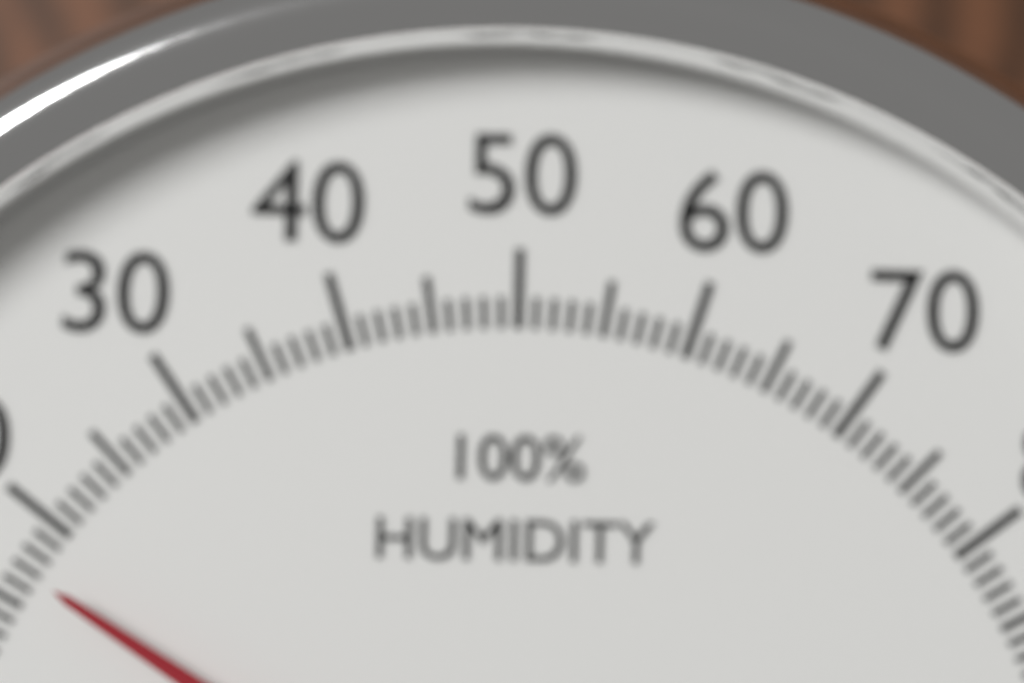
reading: 17 %
